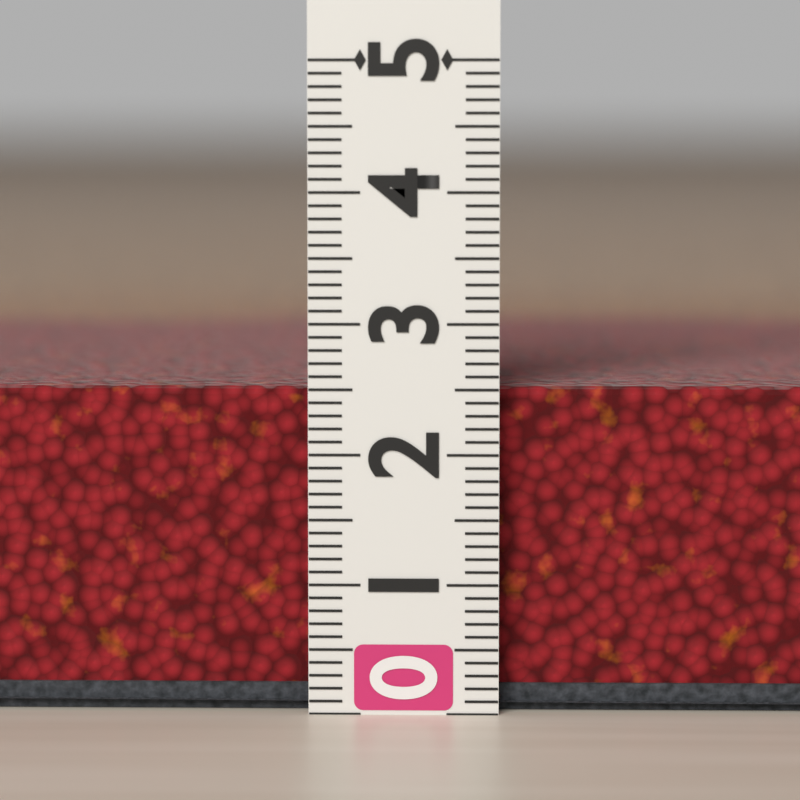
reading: 2.5 (no unit)
